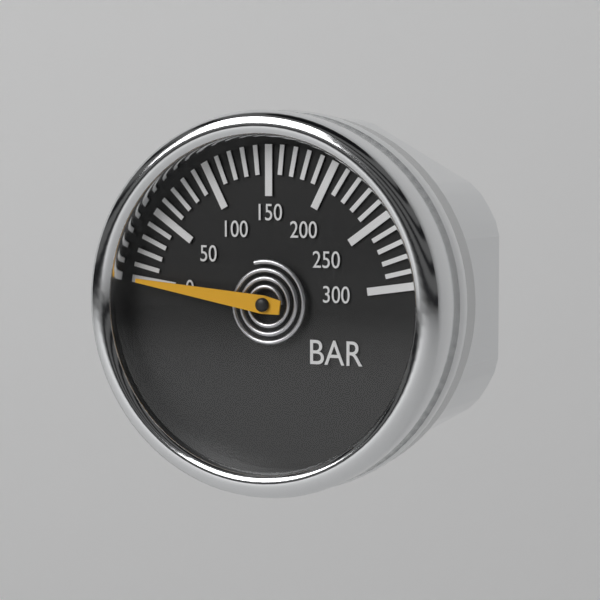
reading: 0 bar
